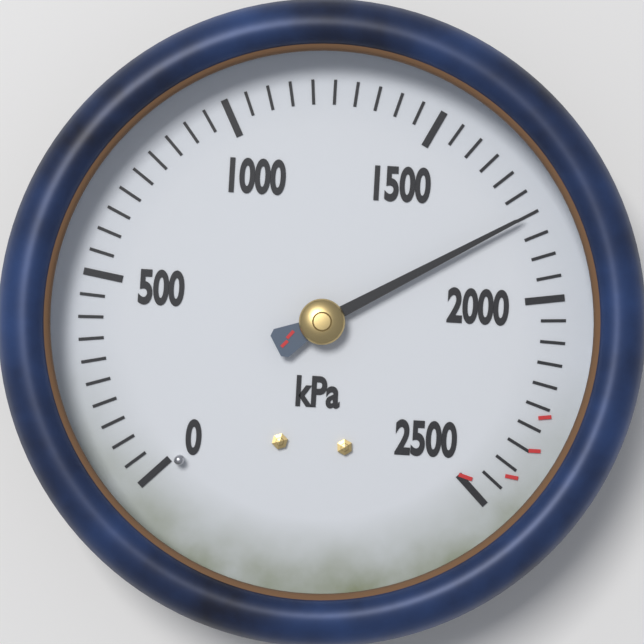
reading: 1800 kPa
